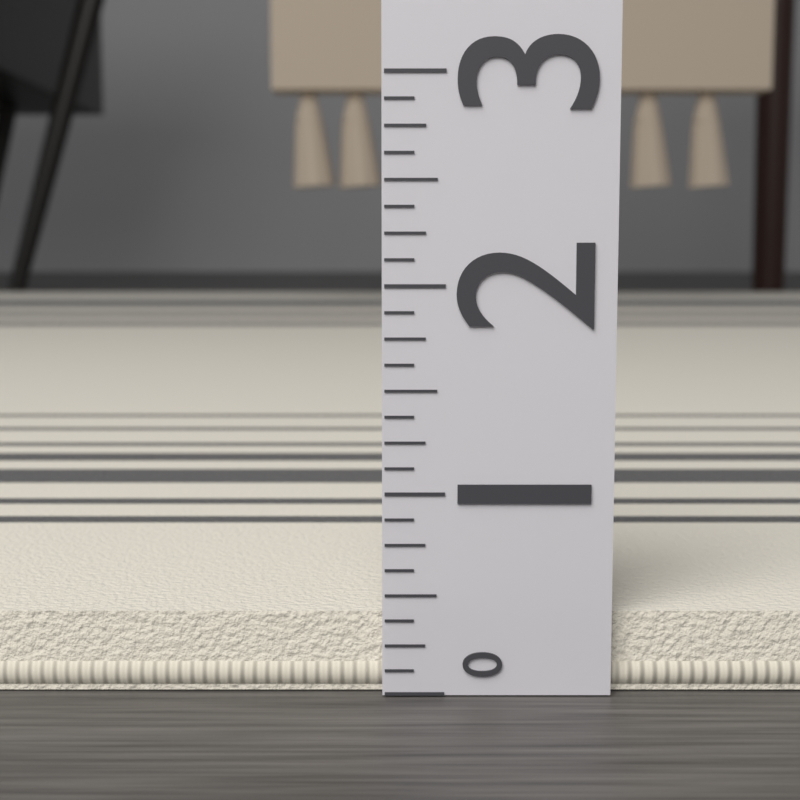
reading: 0.400 (no unit)
